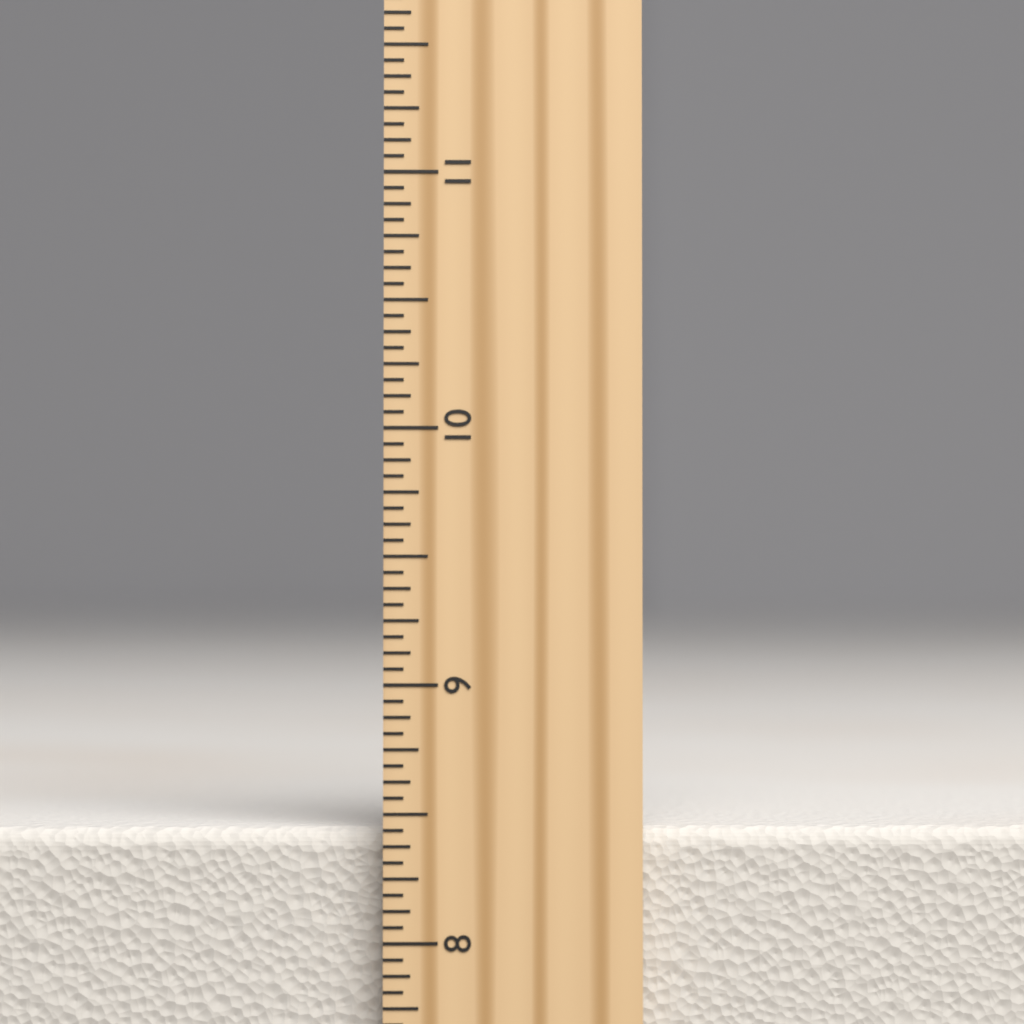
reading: 8.4375 inch
